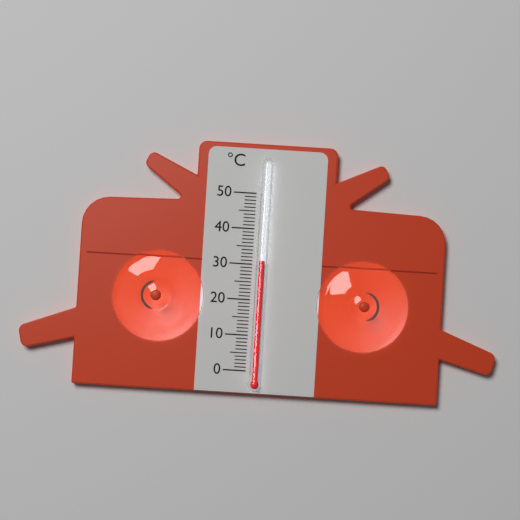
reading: 31 °C
